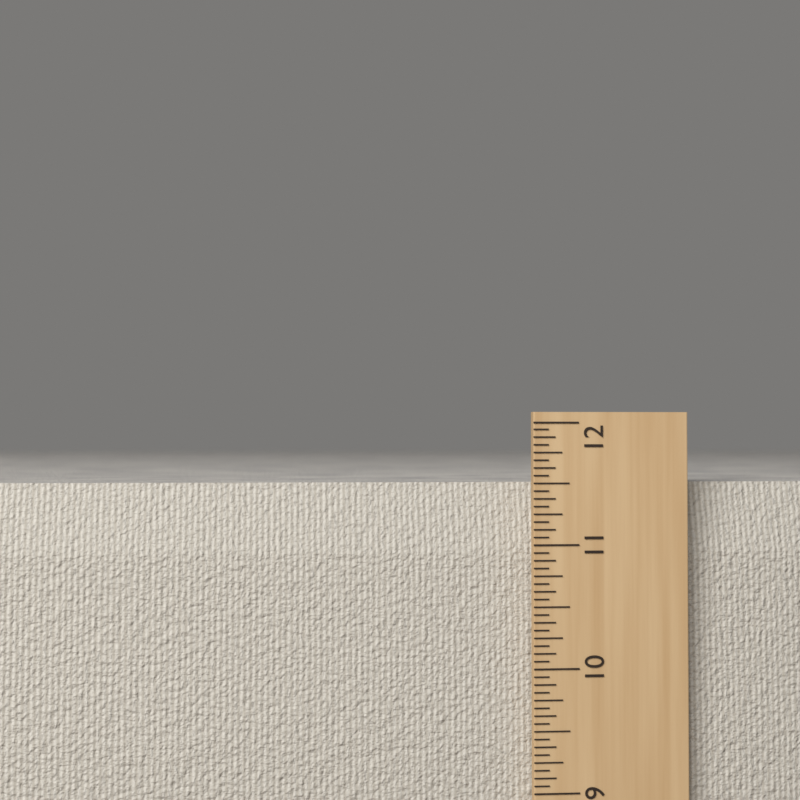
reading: 11.5000 in
